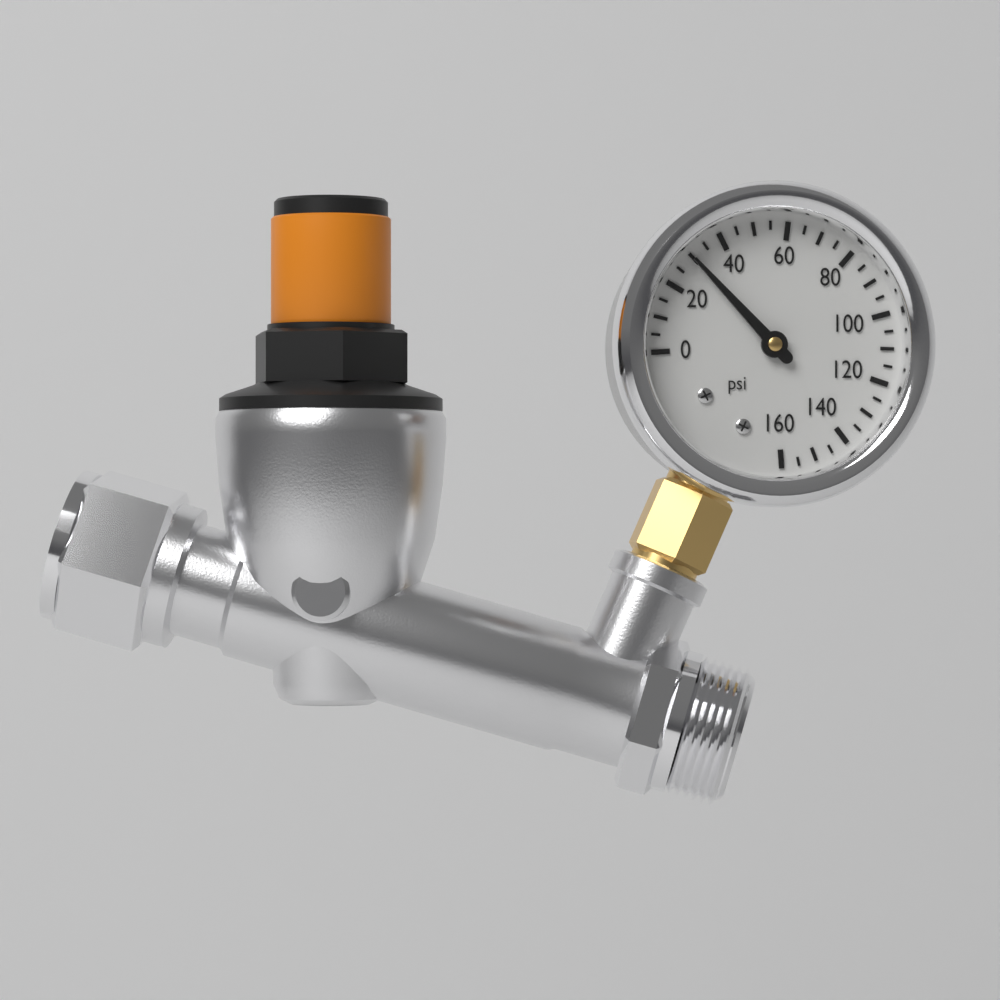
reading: 30 psi
